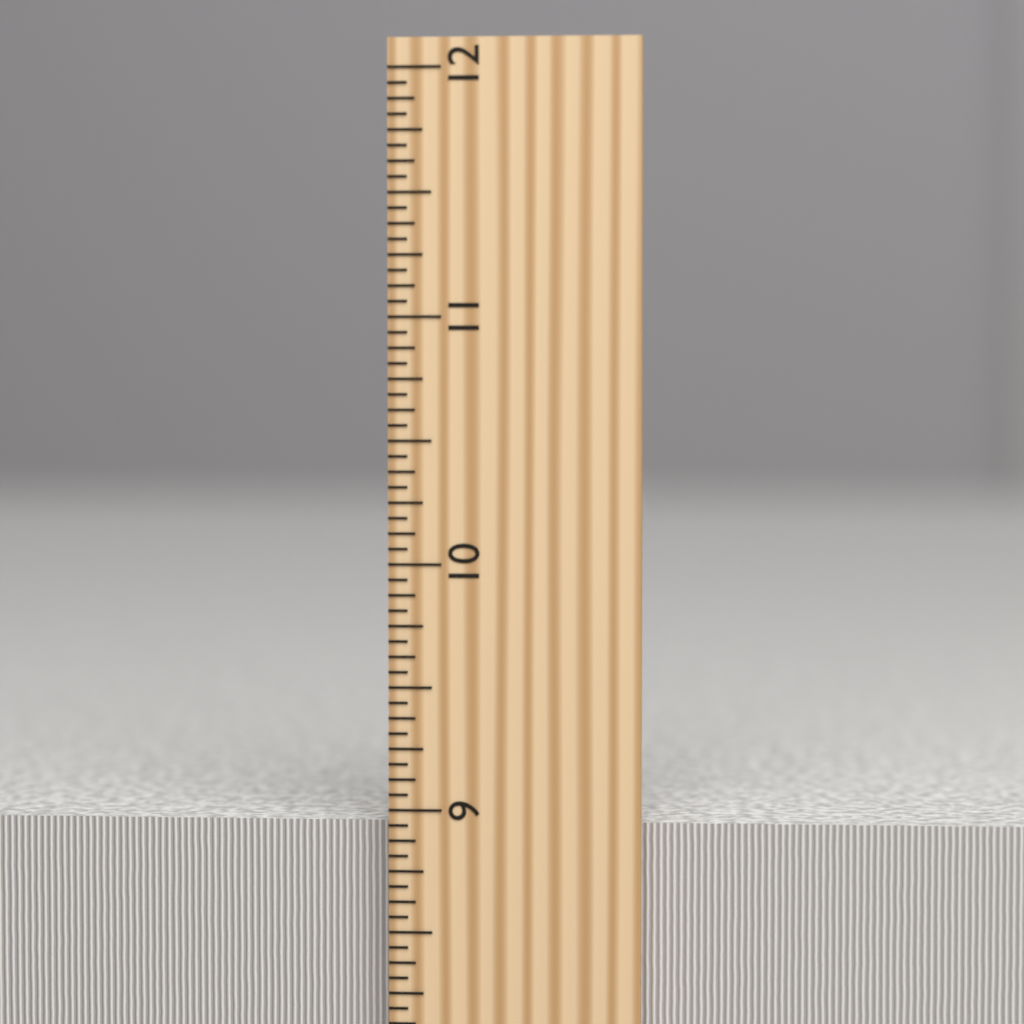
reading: 8.9375 inch
